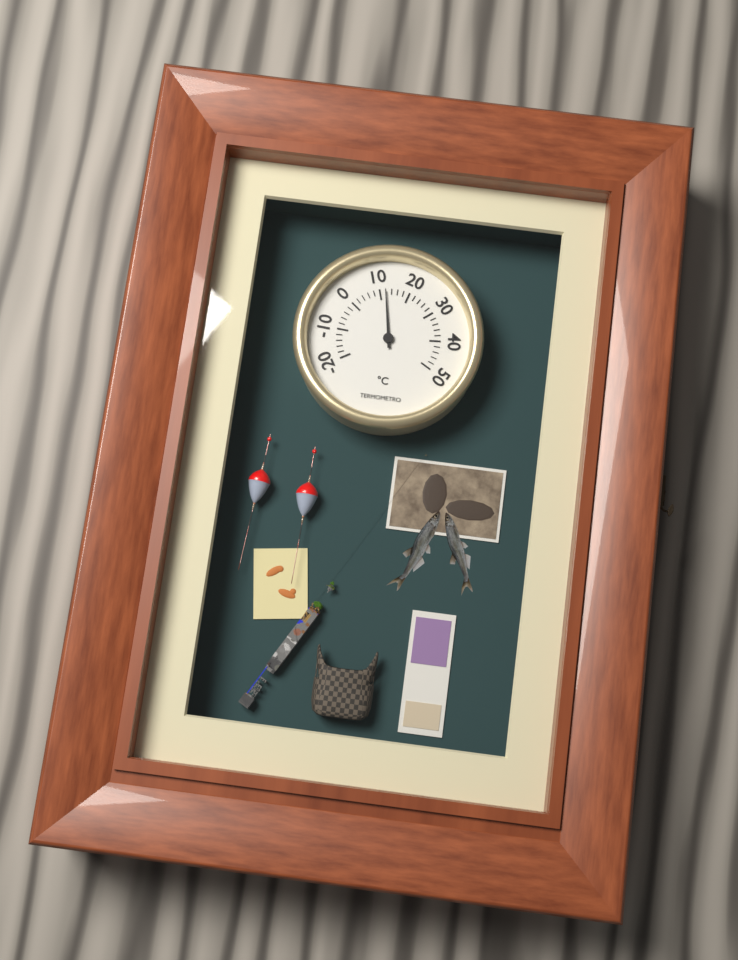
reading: 12 °C
